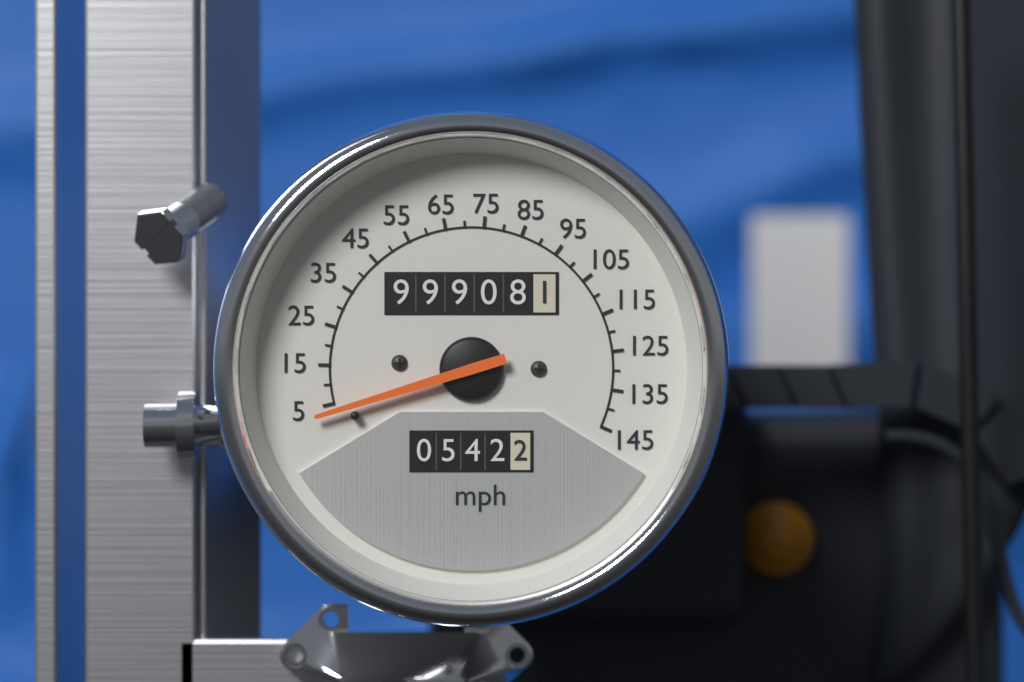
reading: 3 mph
